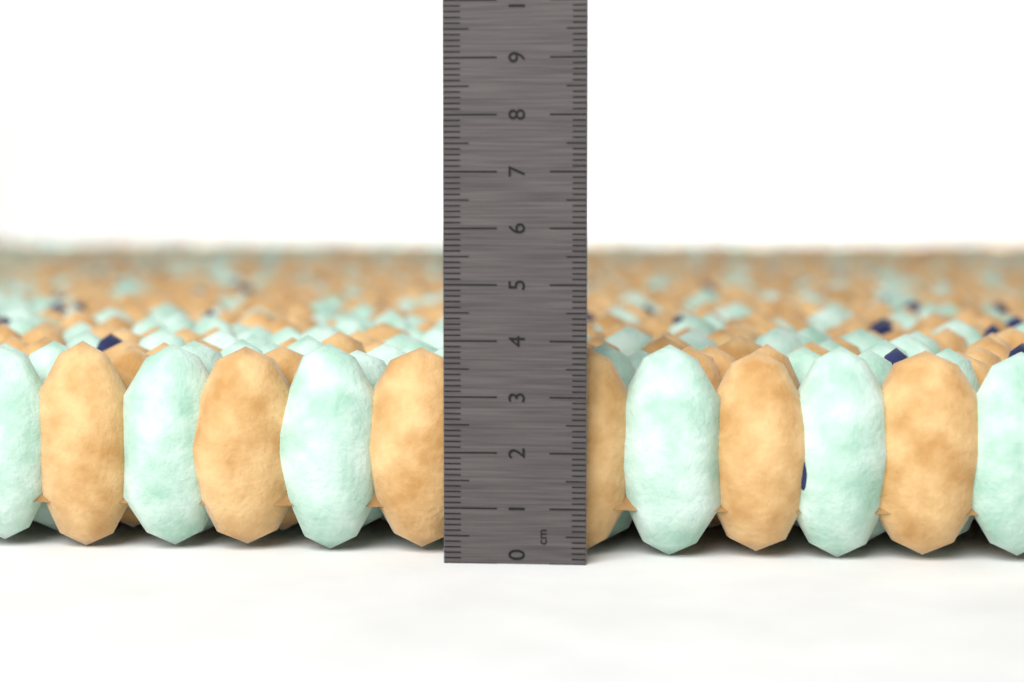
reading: 3.9 cm
